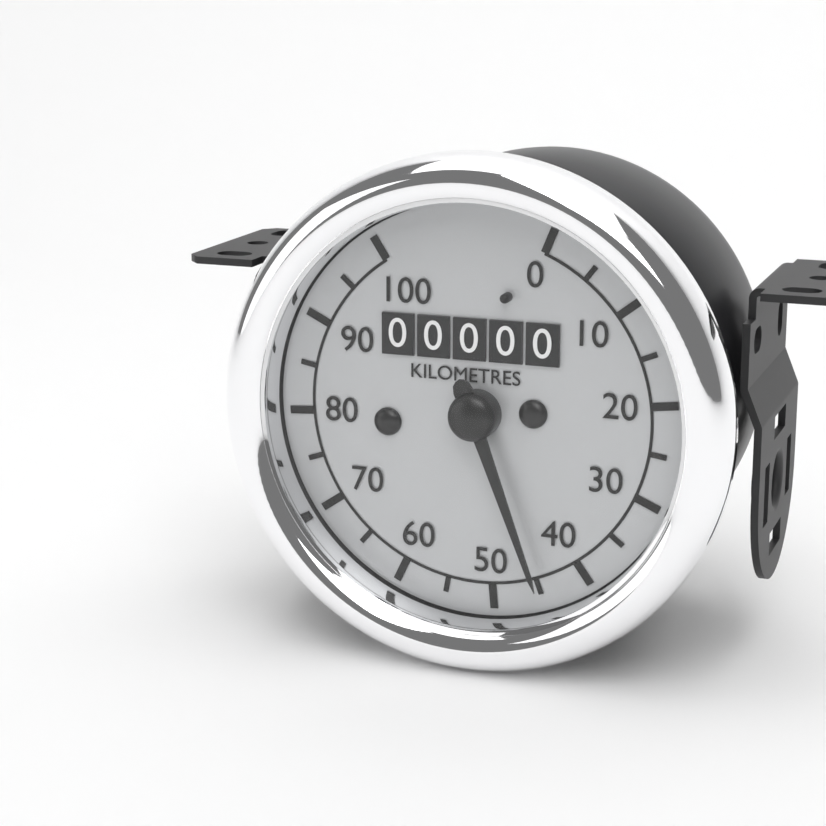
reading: 45 km/h
